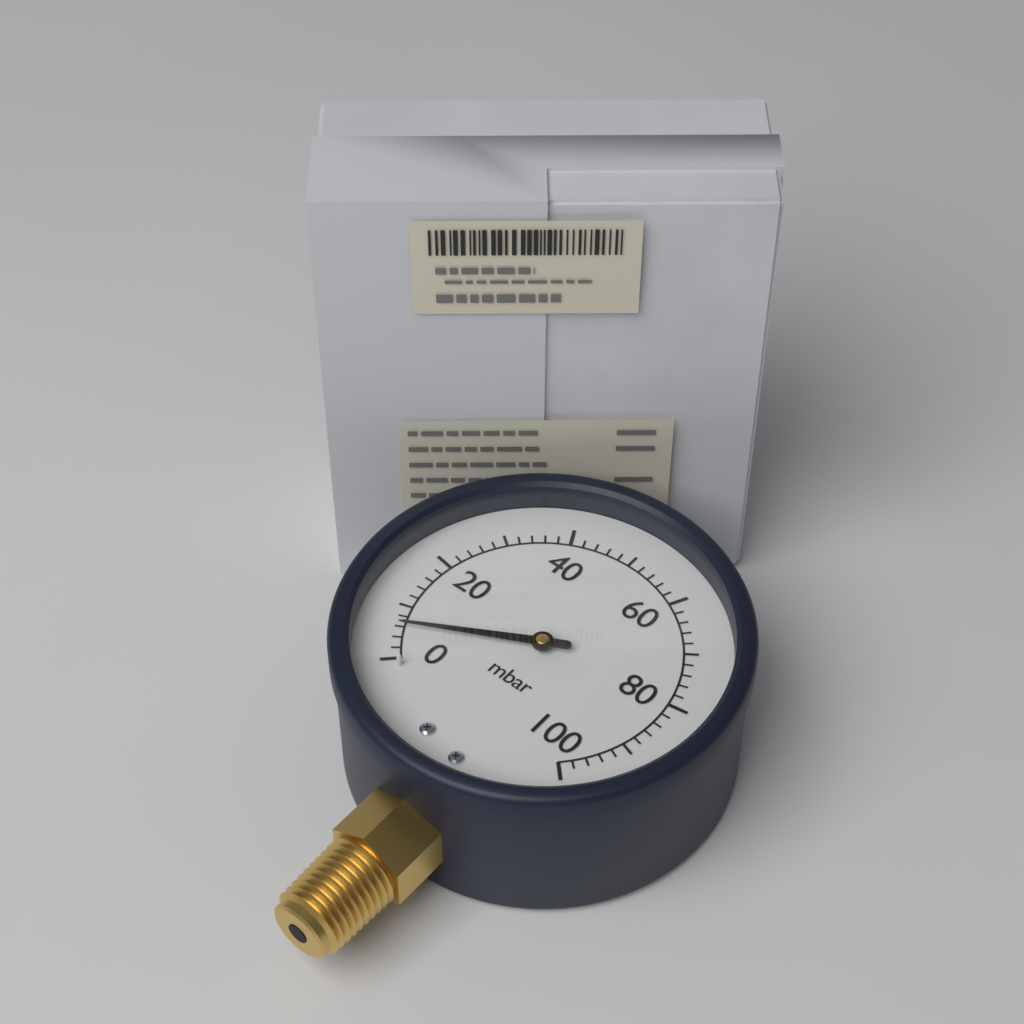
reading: 6 mbar
